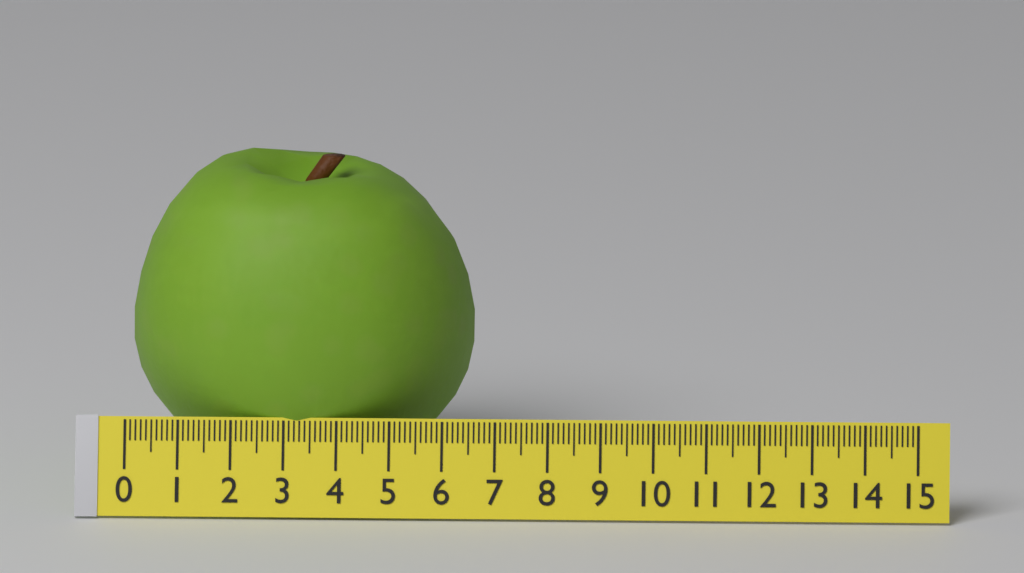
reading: 6.5 (no unit)
